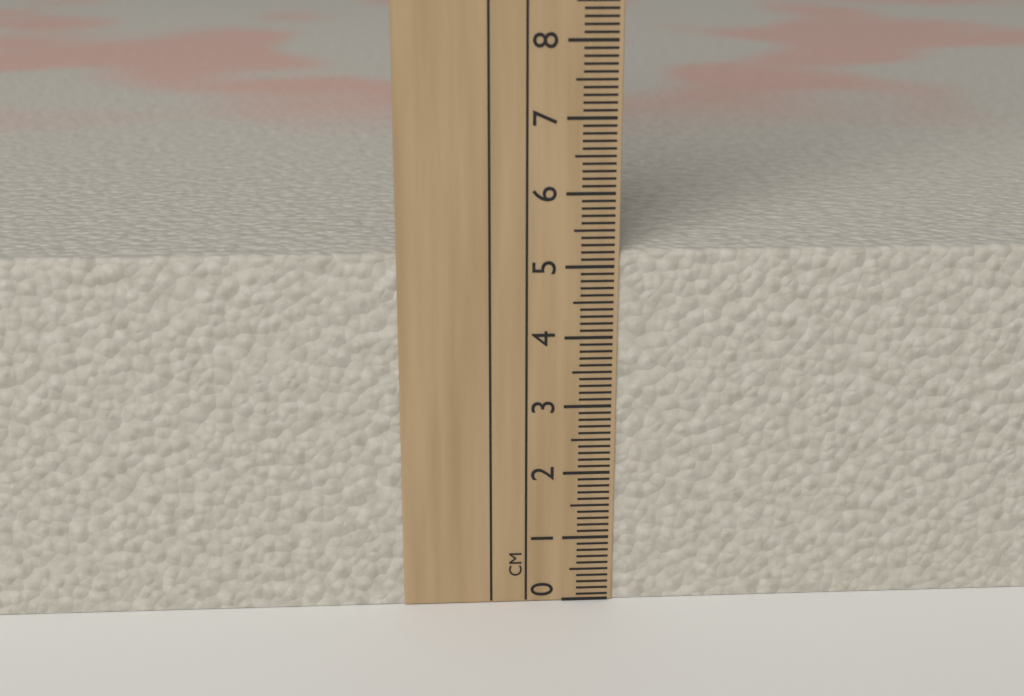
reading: 5.2 cm
